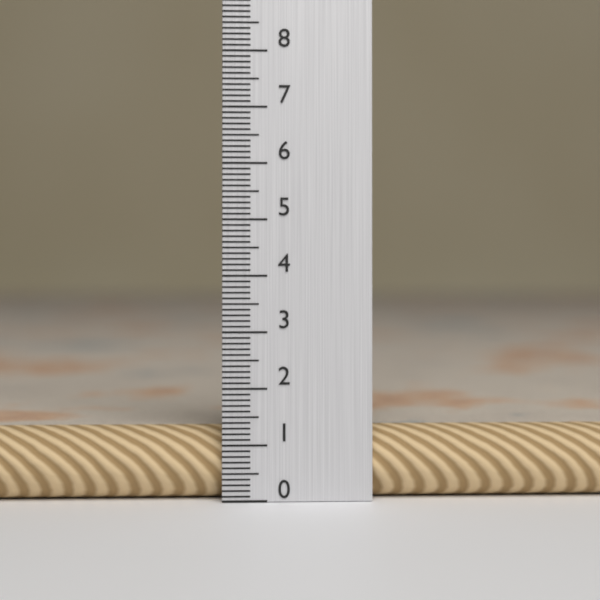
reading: 1.3 (no unit)
